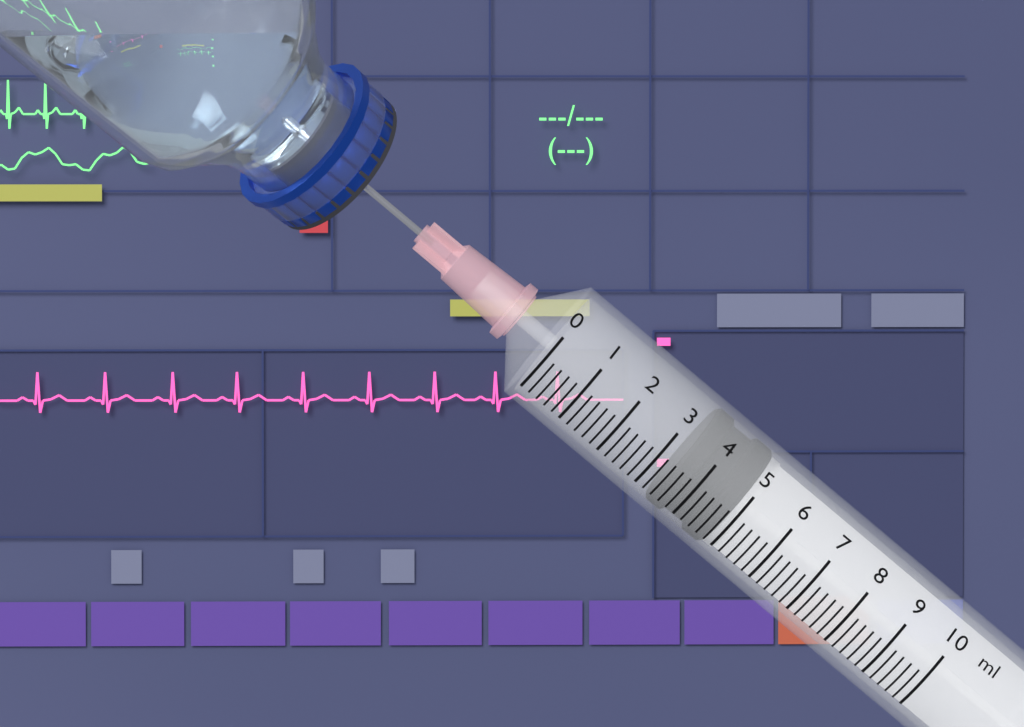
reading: 3.4 ml
